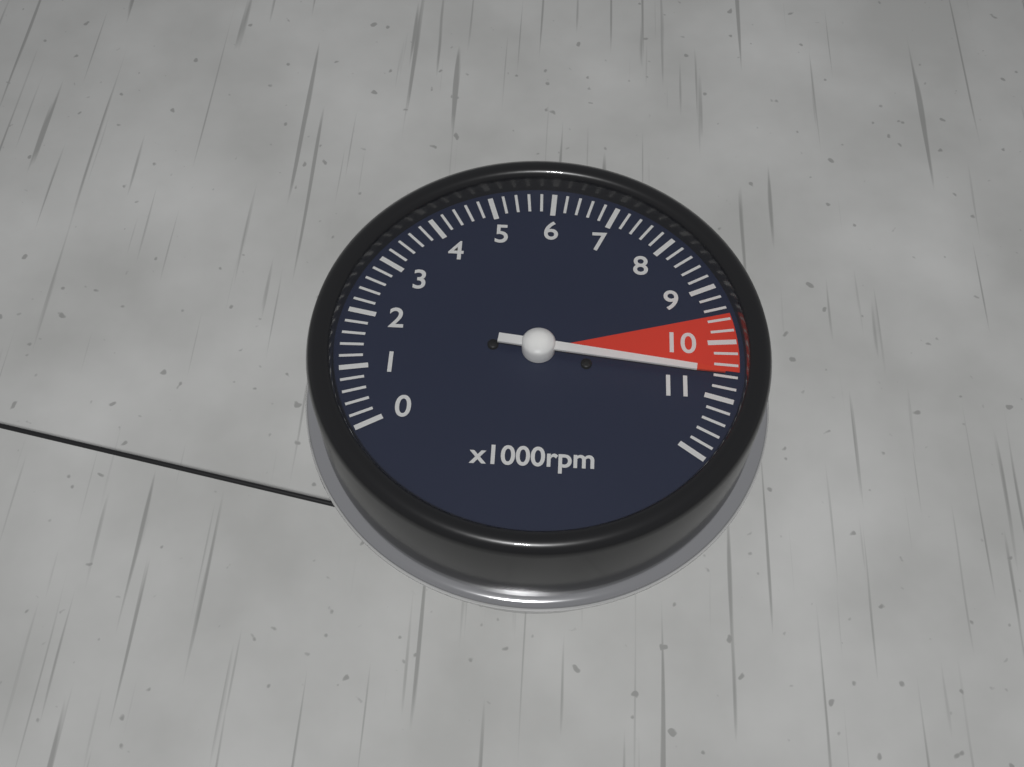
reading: 10600 rpm
